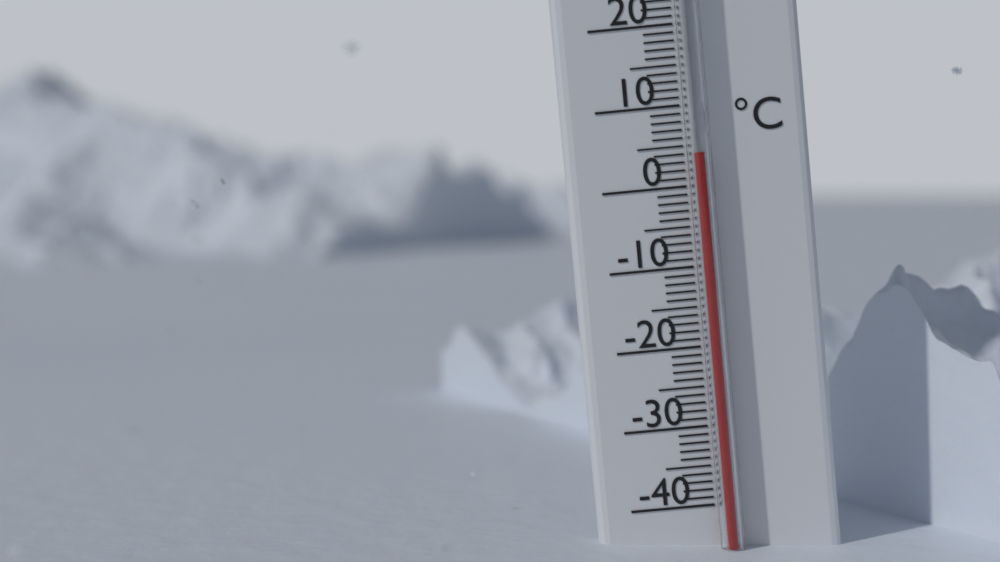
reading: 4 °C
